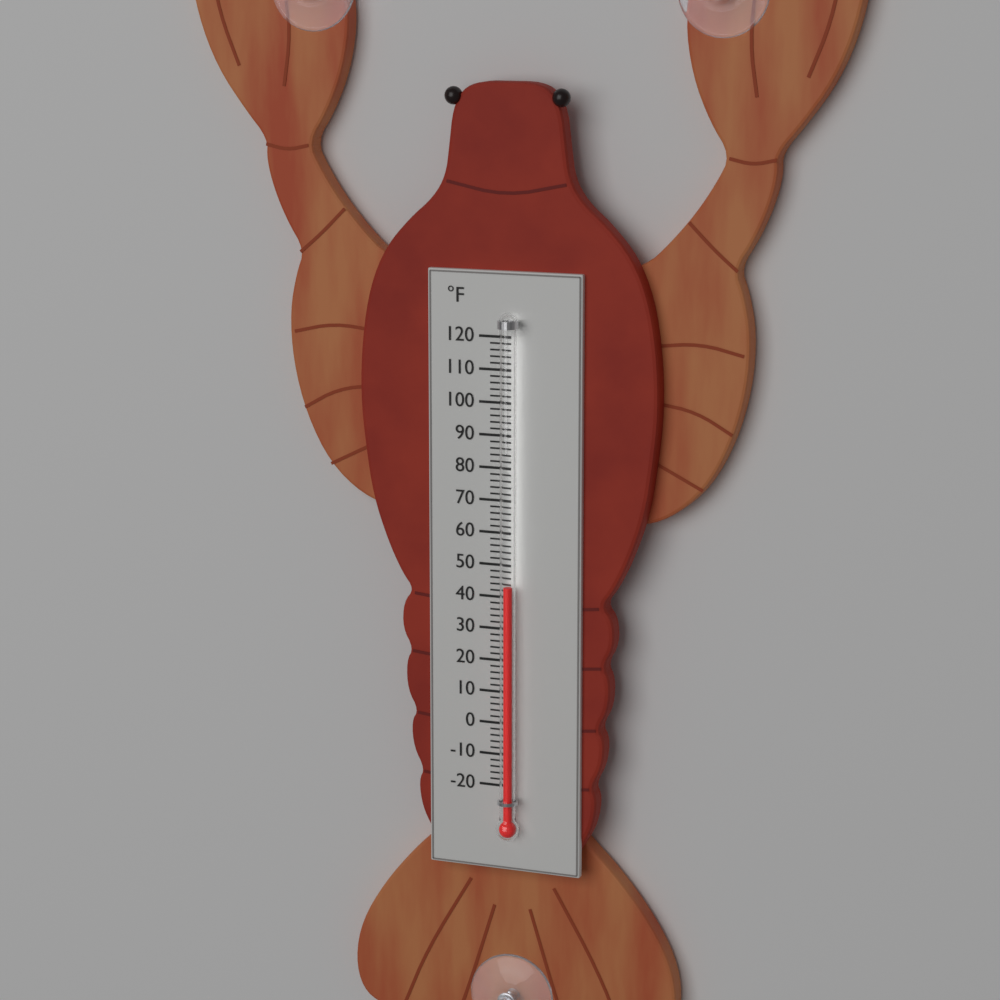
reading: 44 °F
